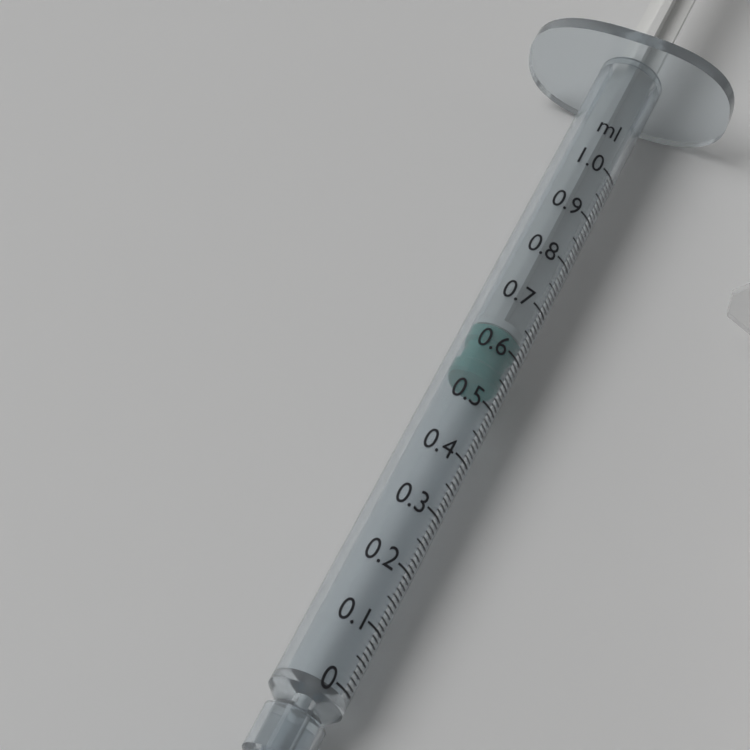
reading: 0.54 ml
